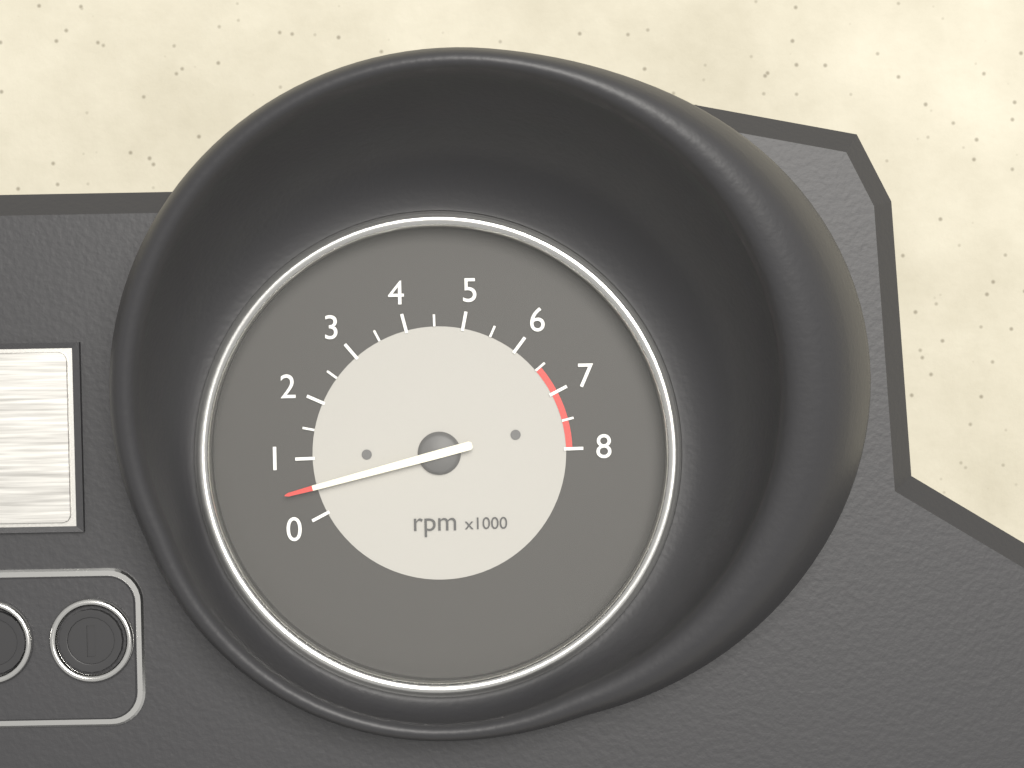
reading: 500 rpm
